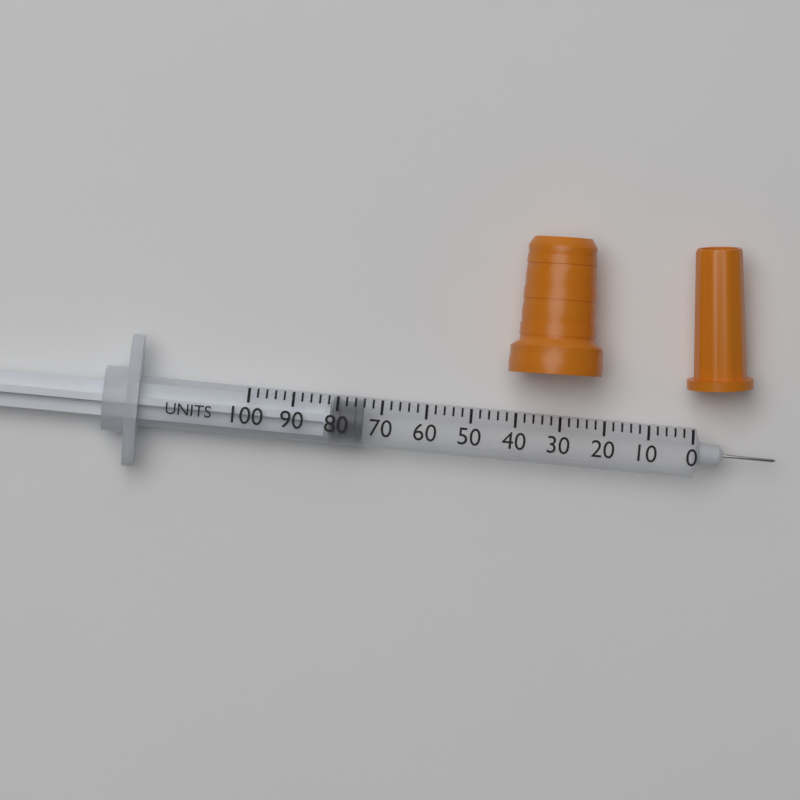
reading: 74 units
